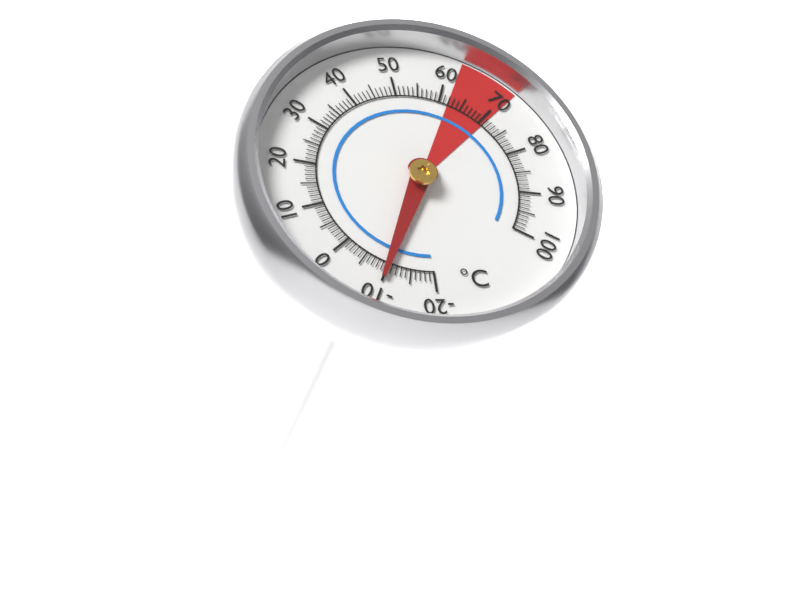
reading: -10 °C
